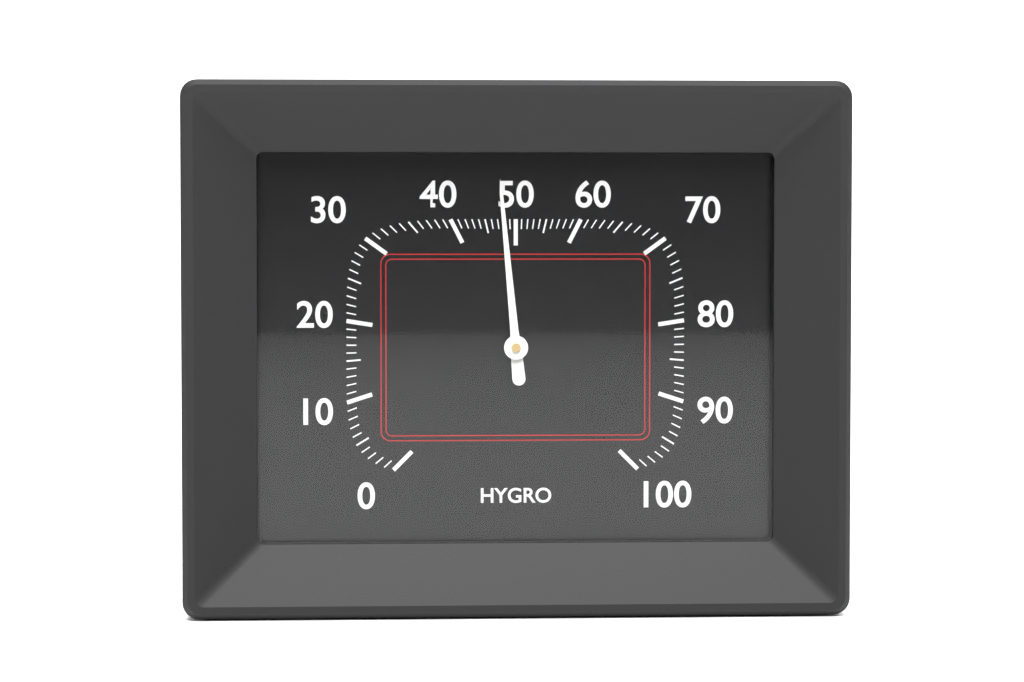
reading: 48 %
